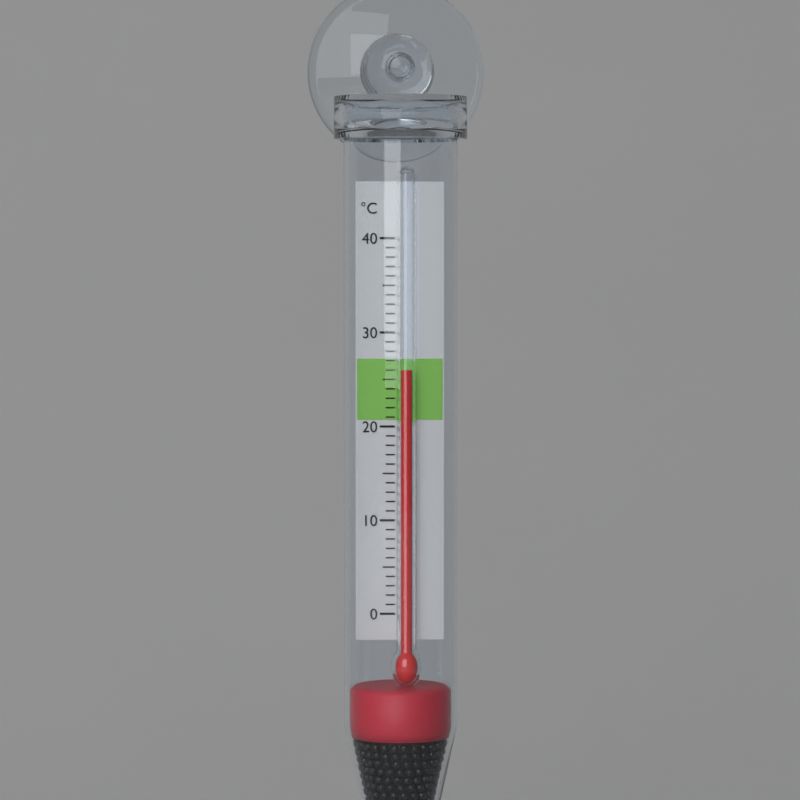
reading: 26 °C
